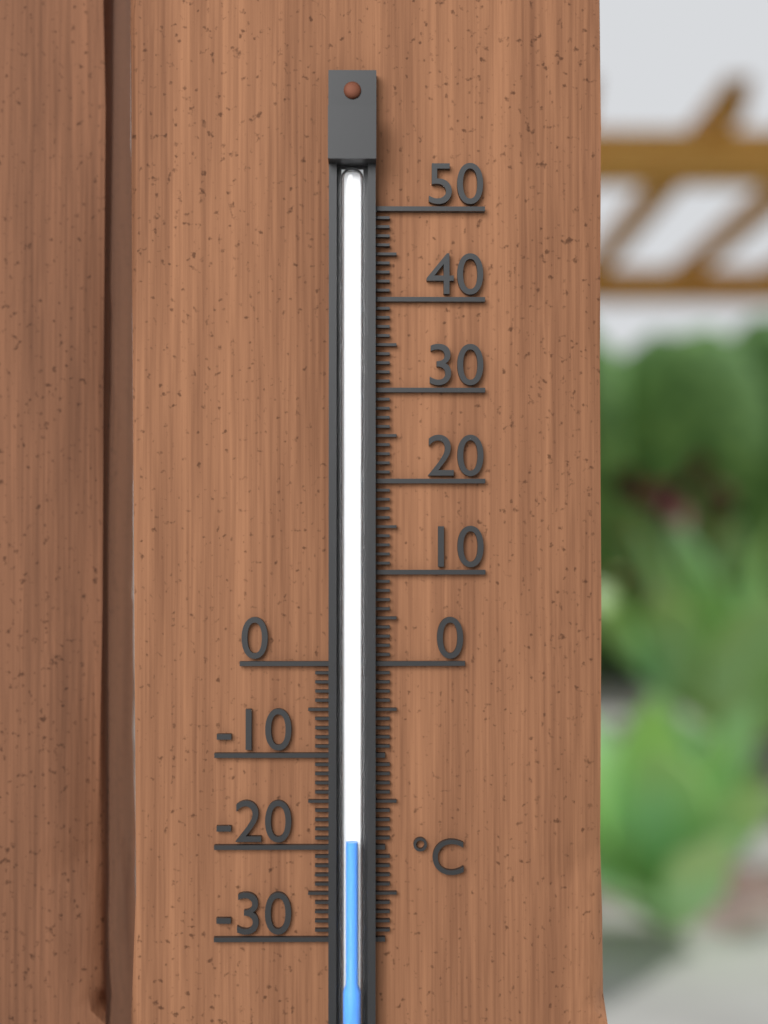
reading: -19 °C
